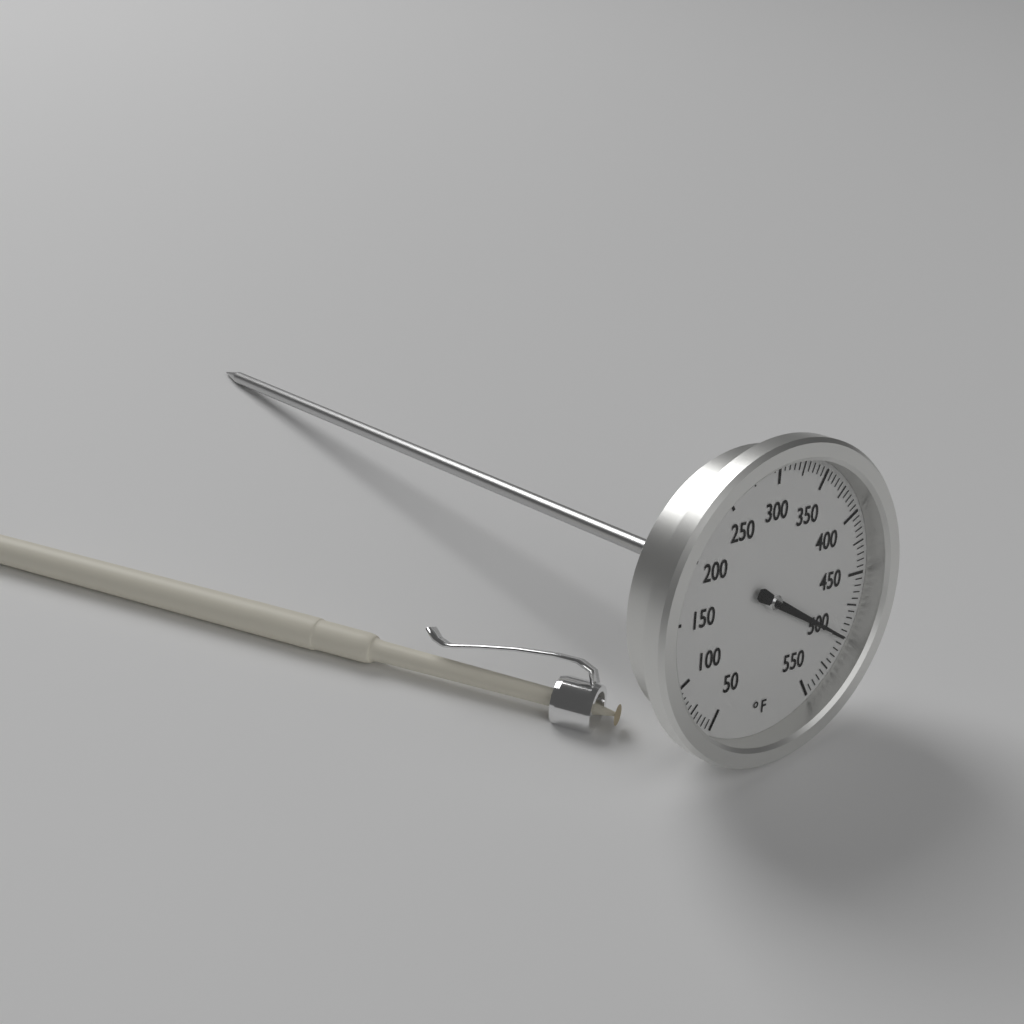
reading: 500 °F
